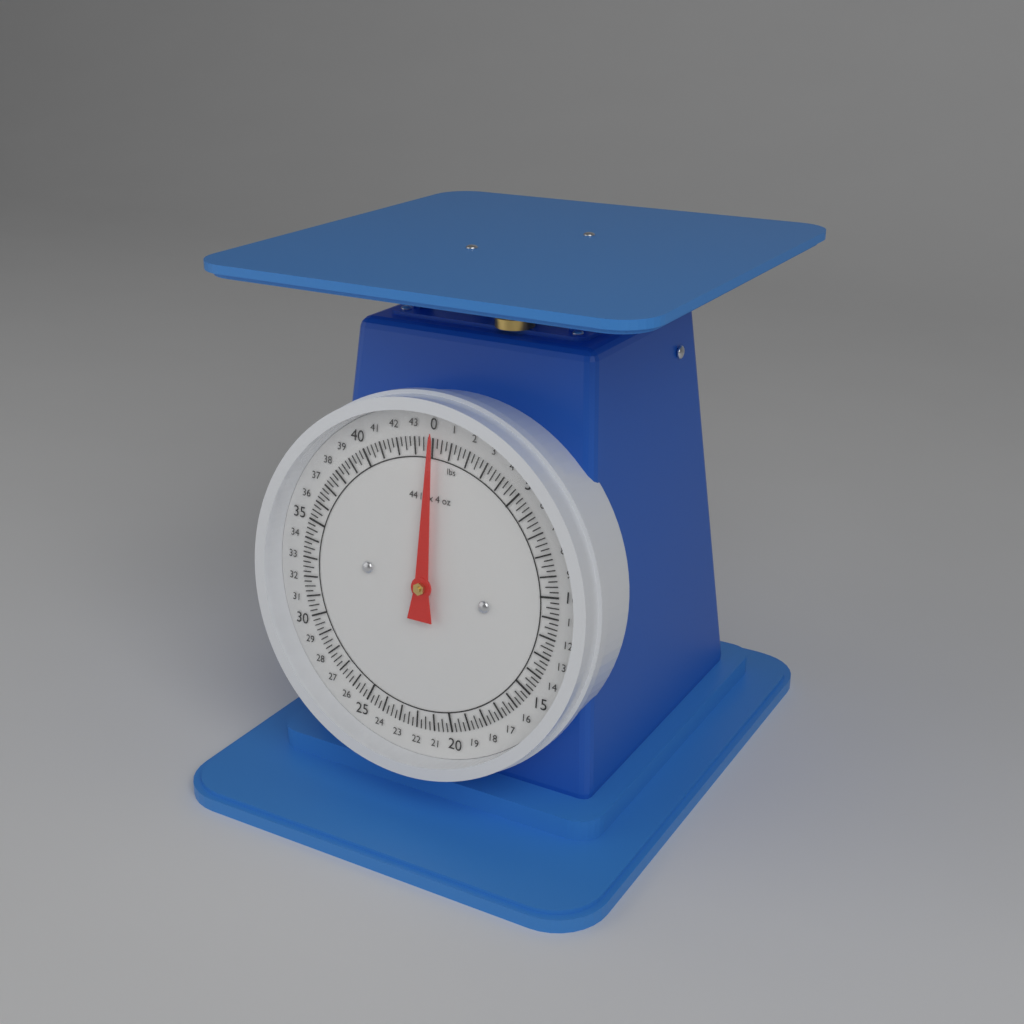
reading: 0.00 lbs
